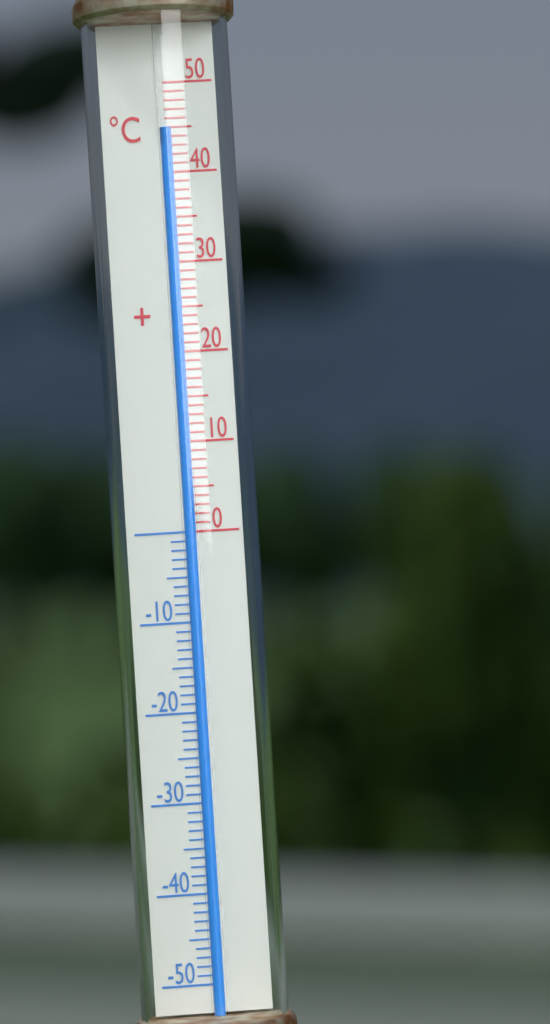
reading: 45 °C
